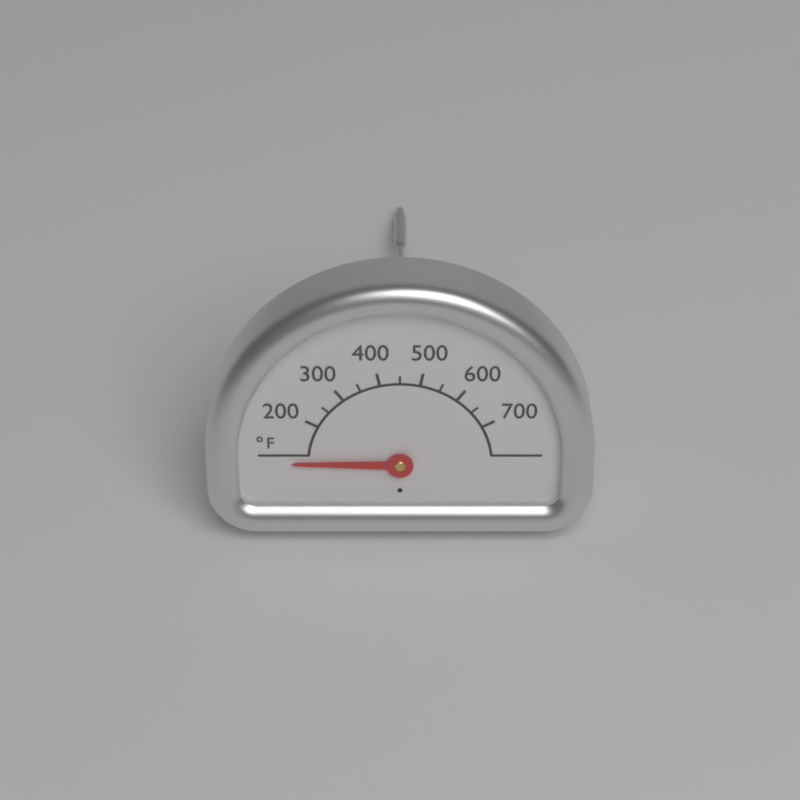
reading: 90 °F
